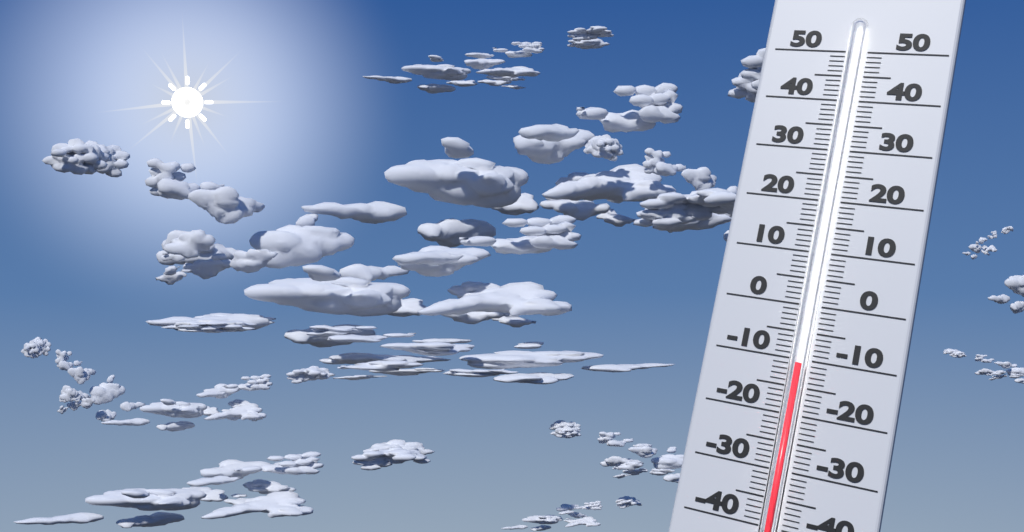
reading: -11 (no unit)
